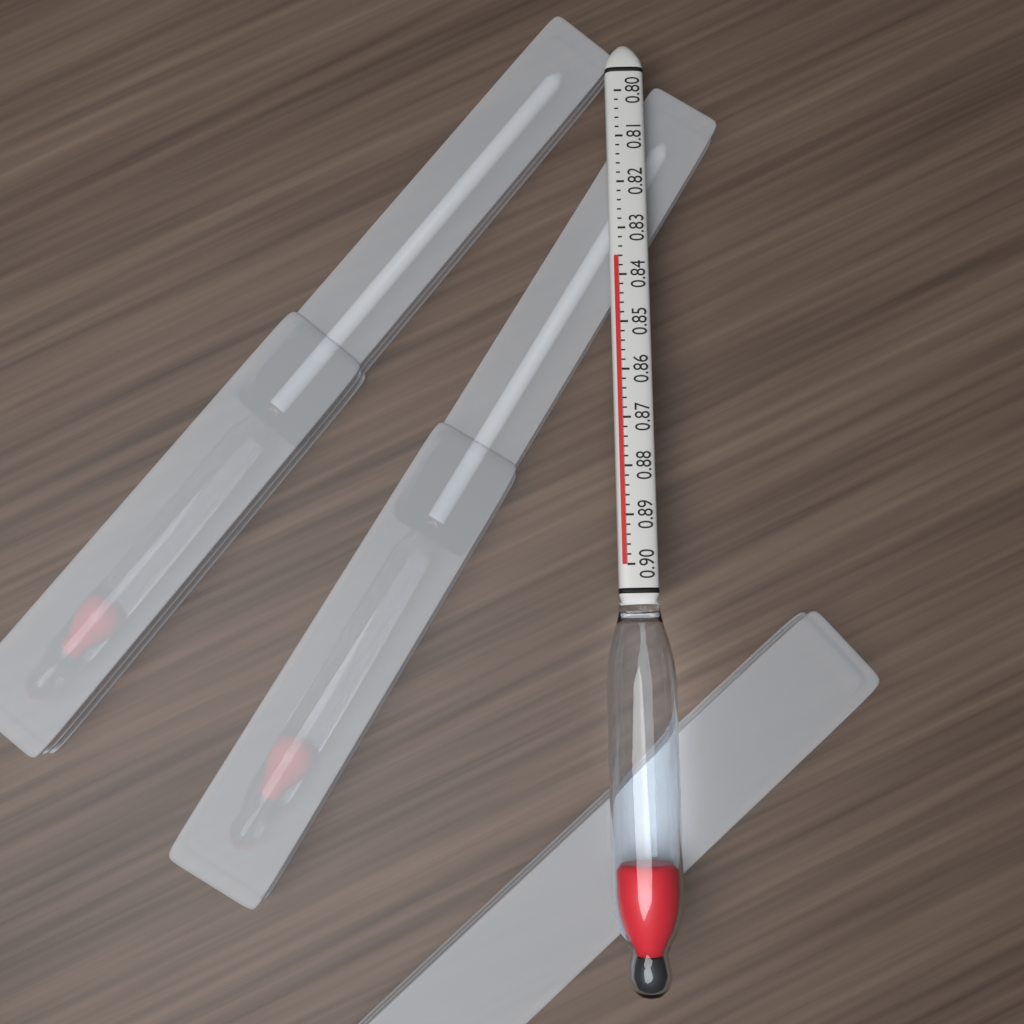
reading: 0.836 (no unit)
